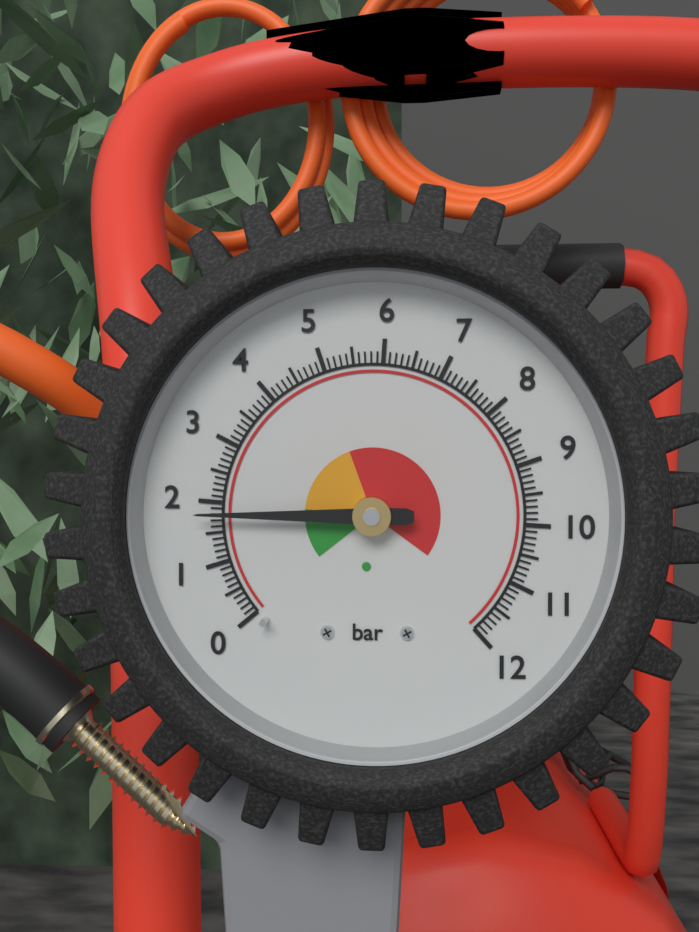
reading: 1.8 bar
